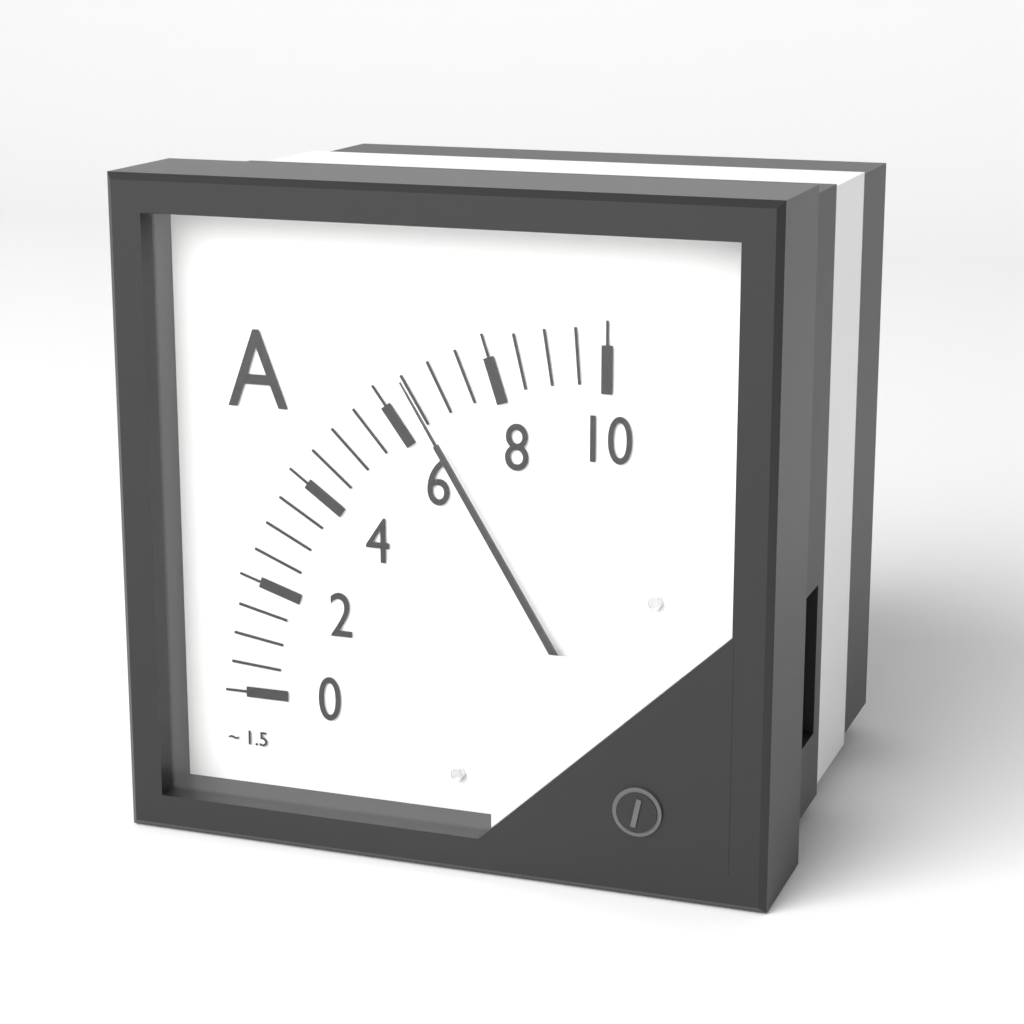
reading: 6.5 A
